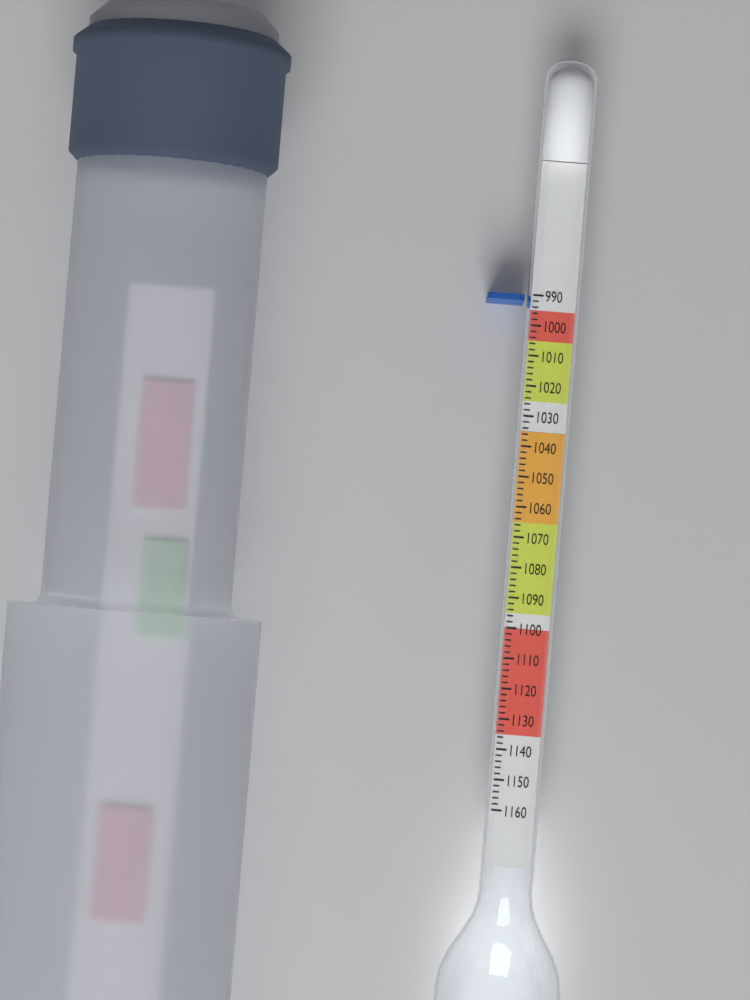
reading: 992 (no unit)
